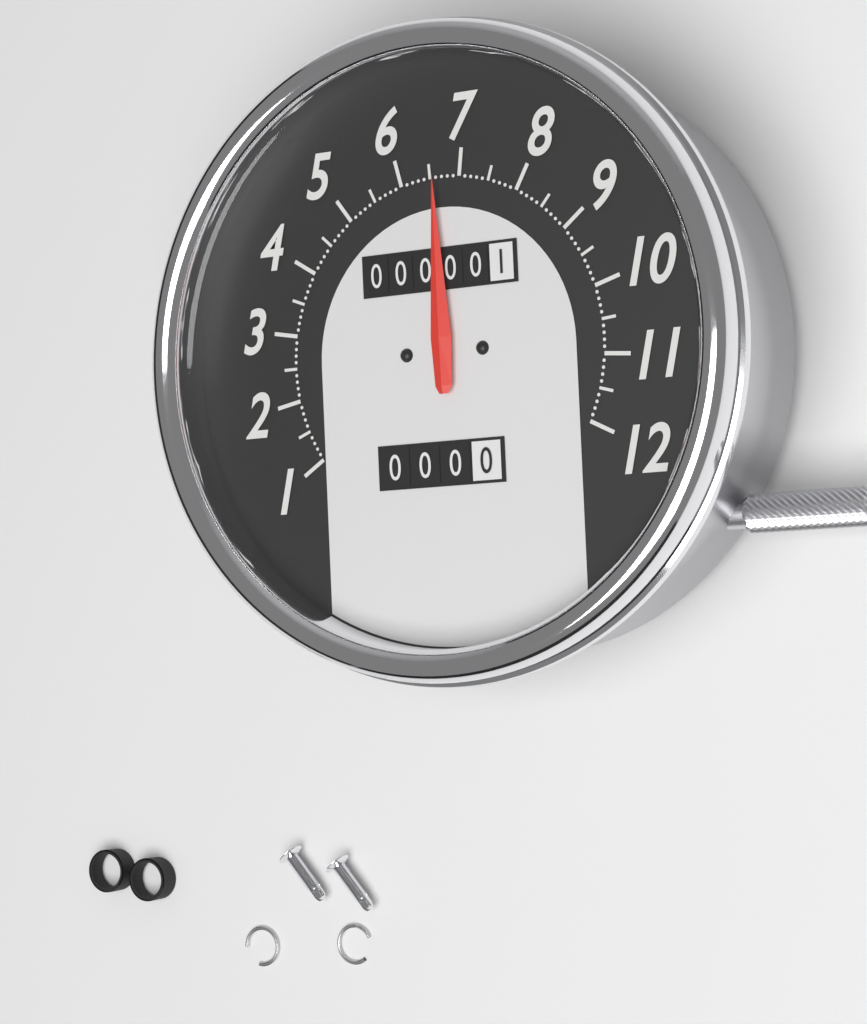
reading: 6.6 (no unit)
